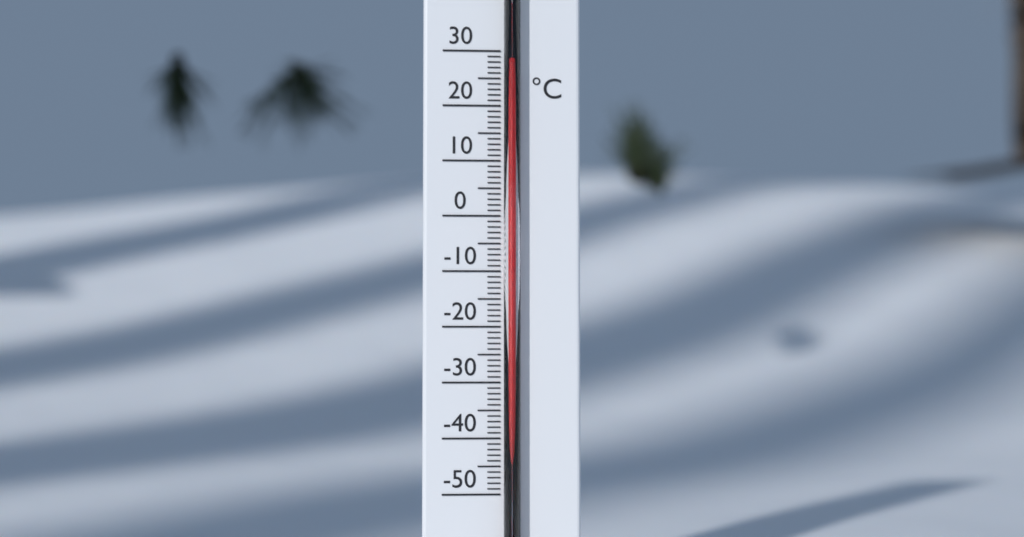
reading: 27 °C
